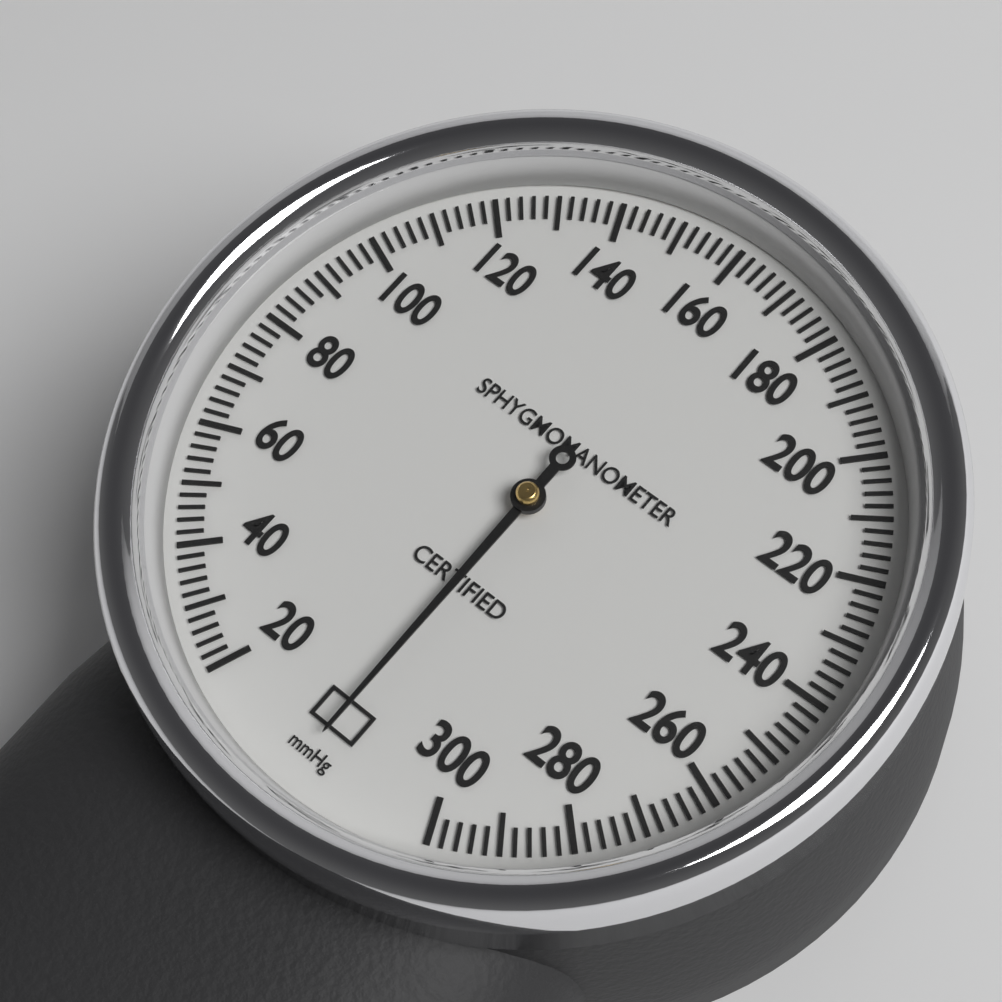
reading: 0 mmHg
